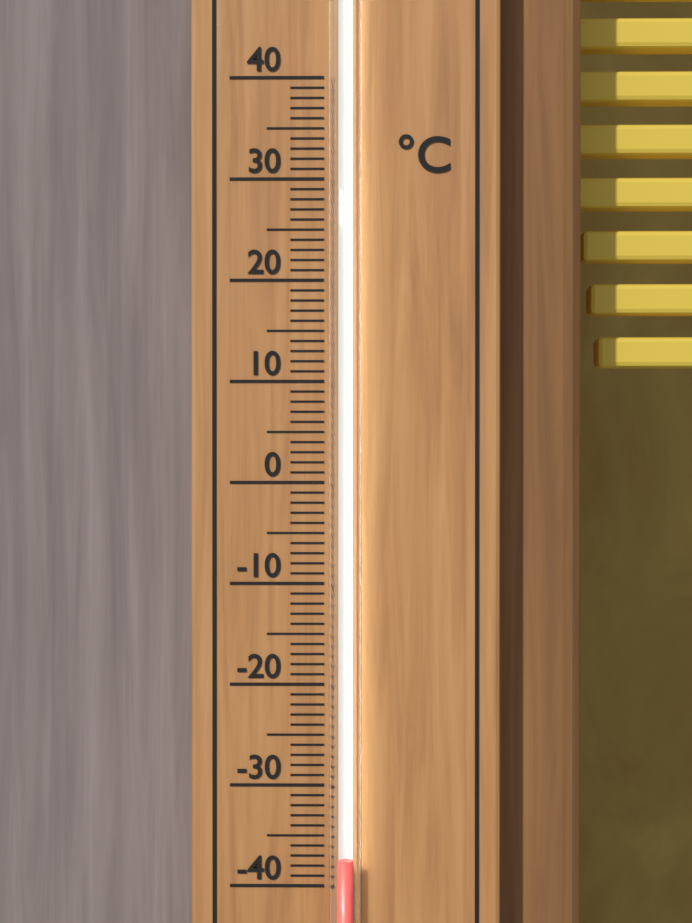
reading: -37 °C
